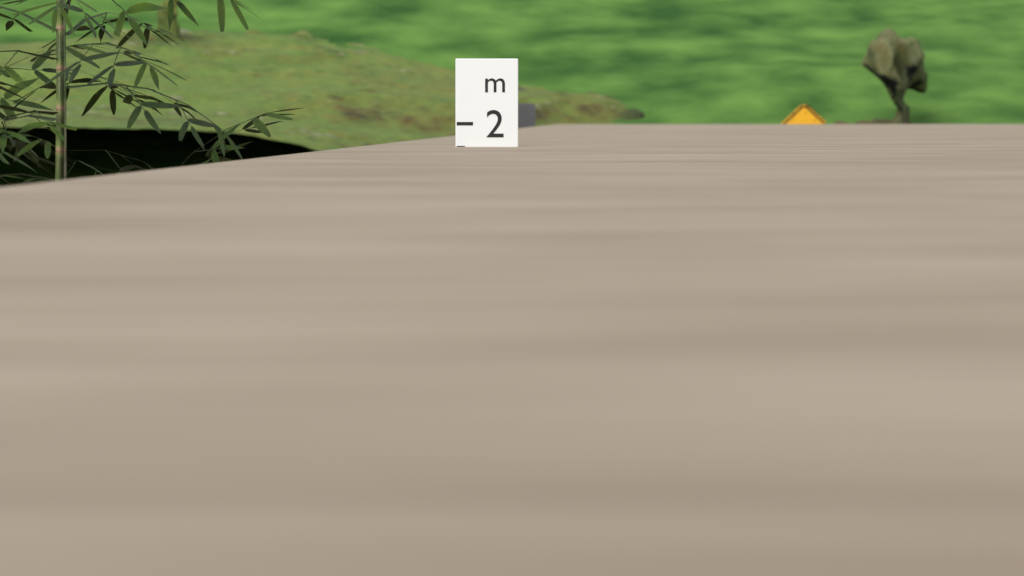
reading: 1.9 m
